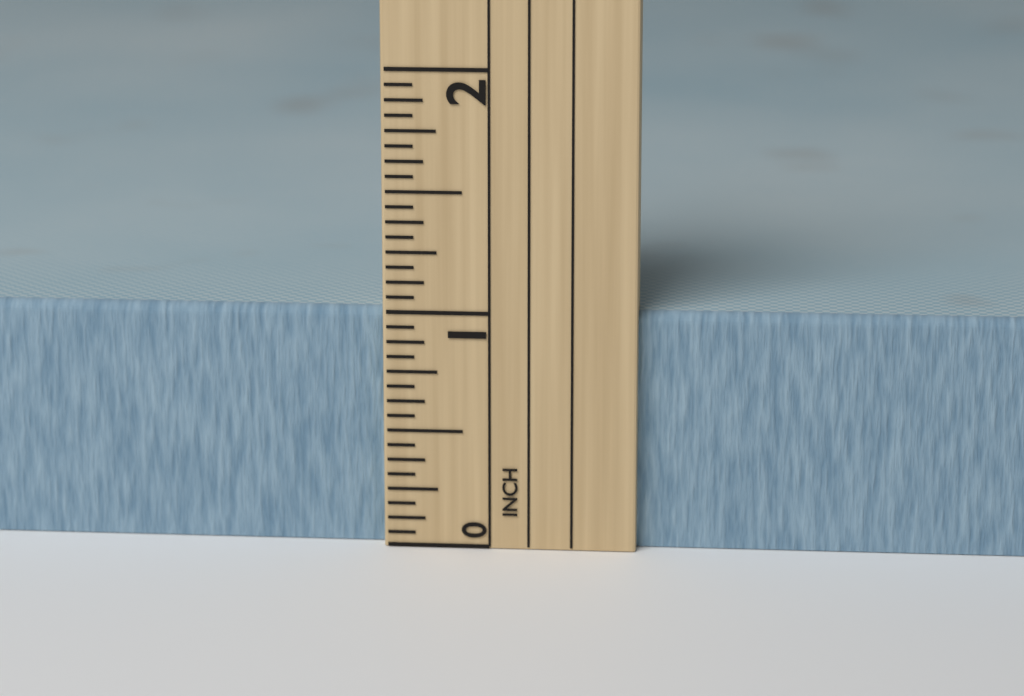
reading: 1.0000 in
